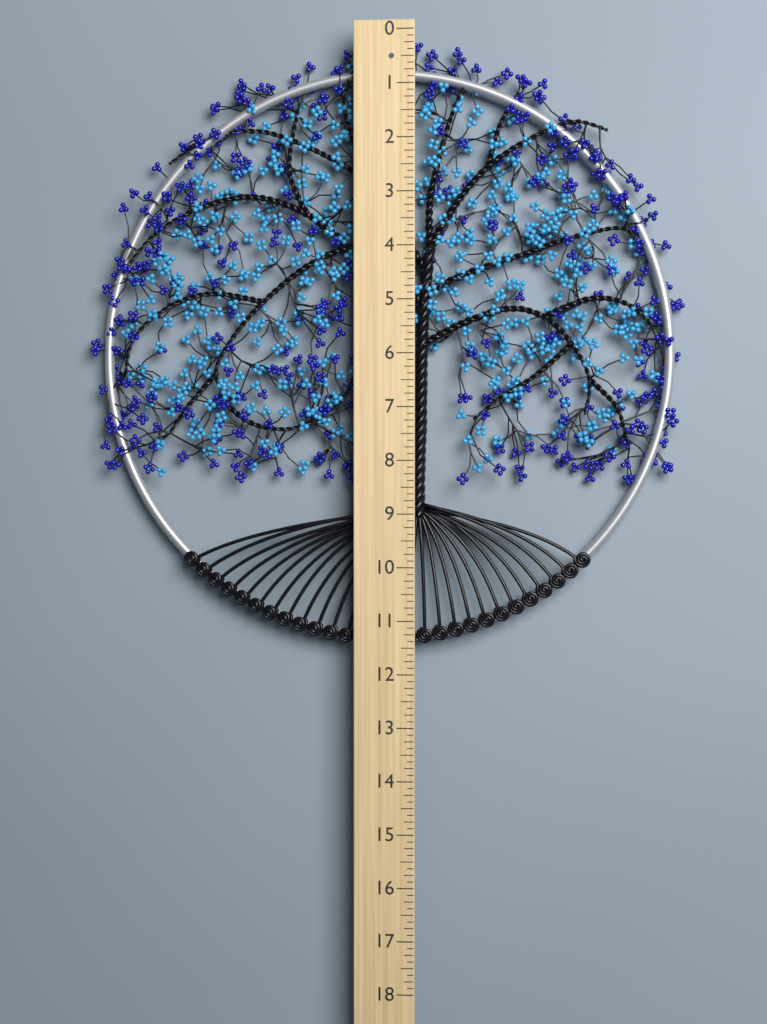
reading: 11.500 (no unit)
